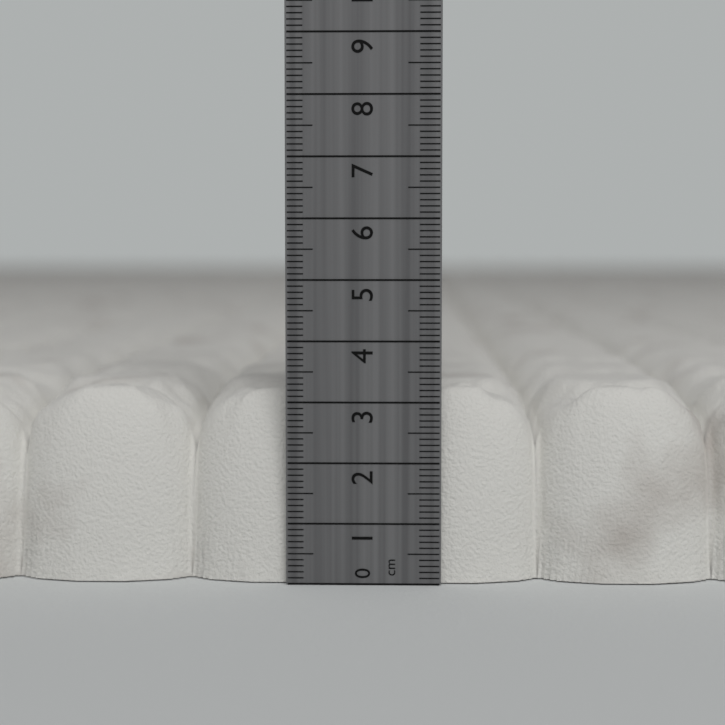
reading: 3.2 cm
